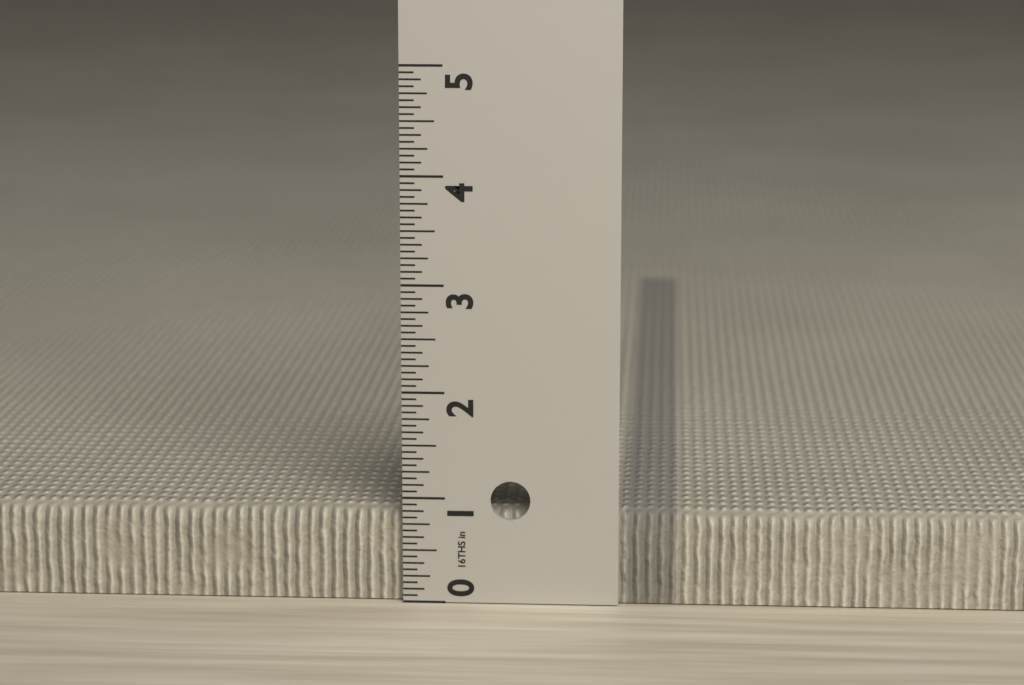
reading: 0.8750 in
